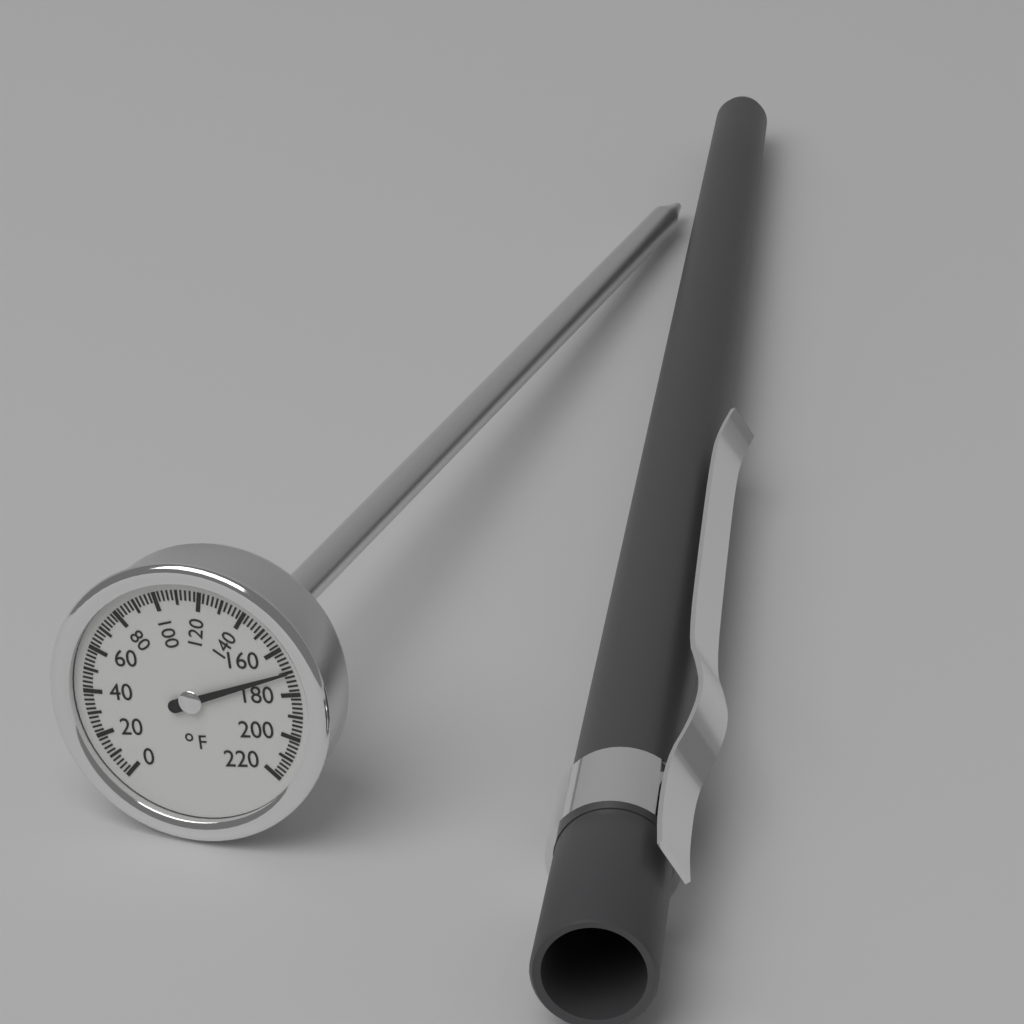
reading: 170 °F
